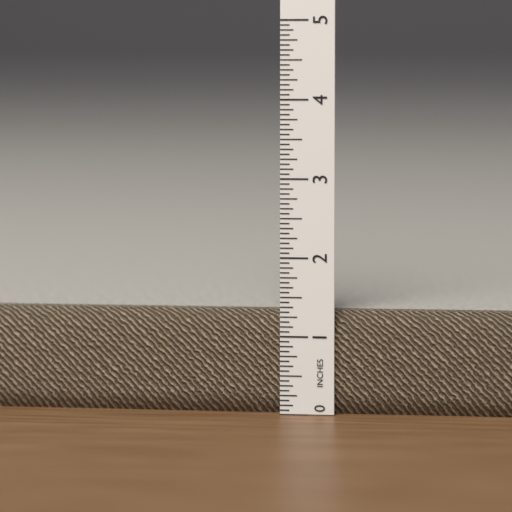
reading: 1.3125 in
